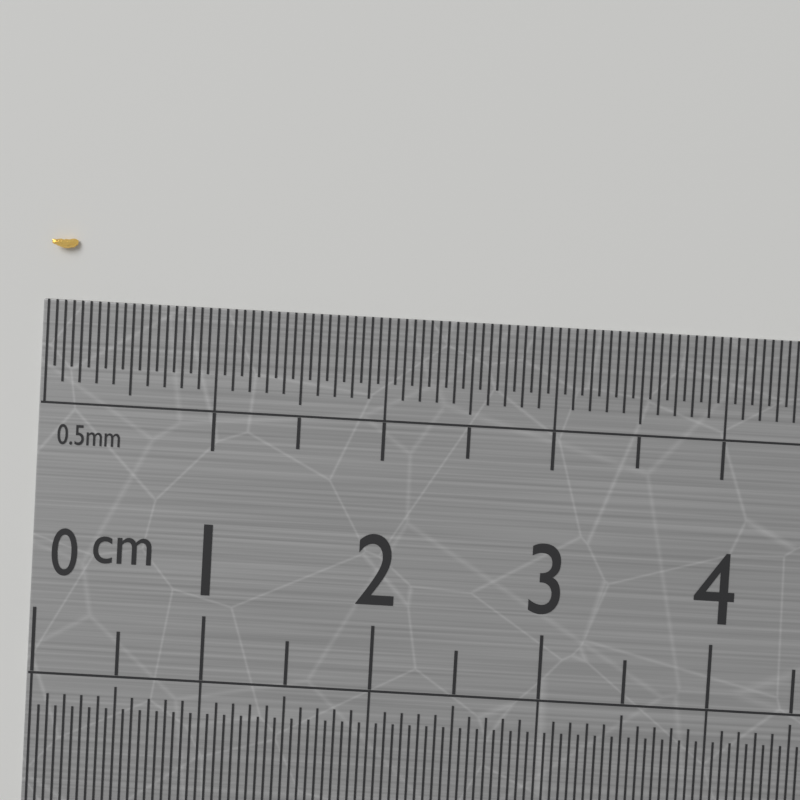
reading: 0.15 cm
